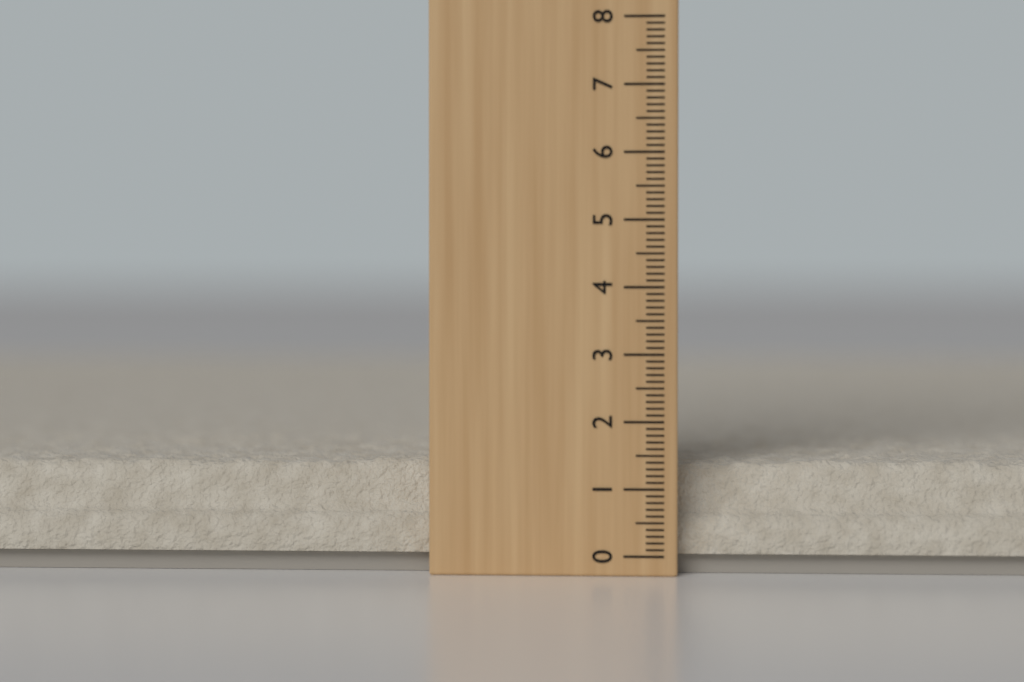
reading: 1.4 (no unit)
